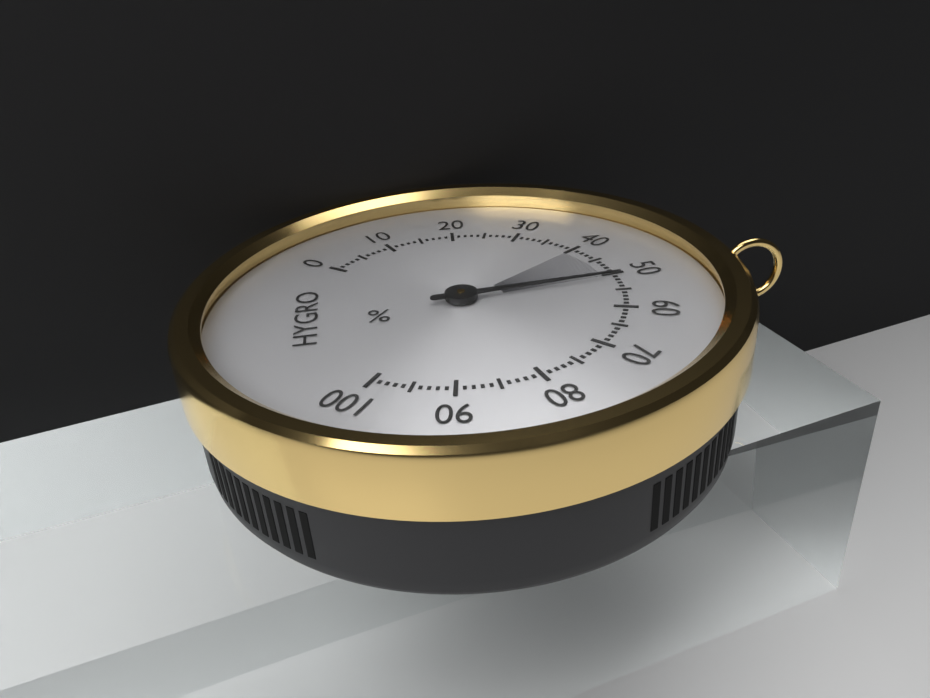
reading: 51 %
